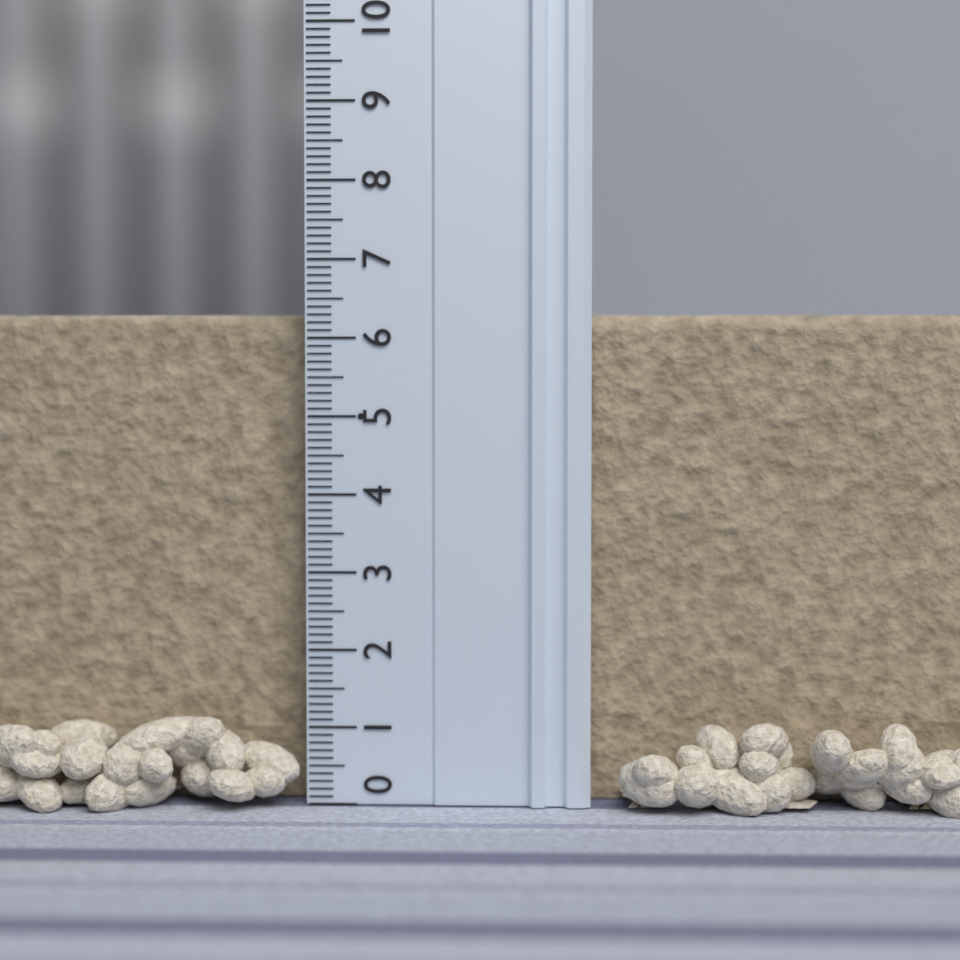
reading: 6.3 (no unit)
